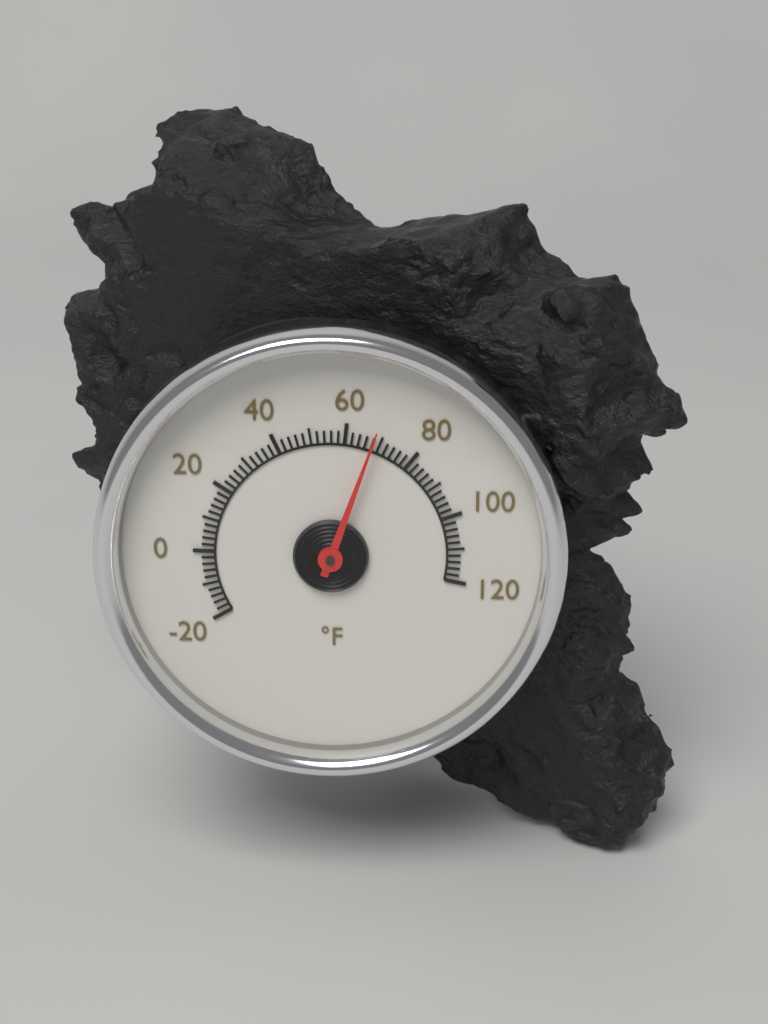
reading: 68 °F
